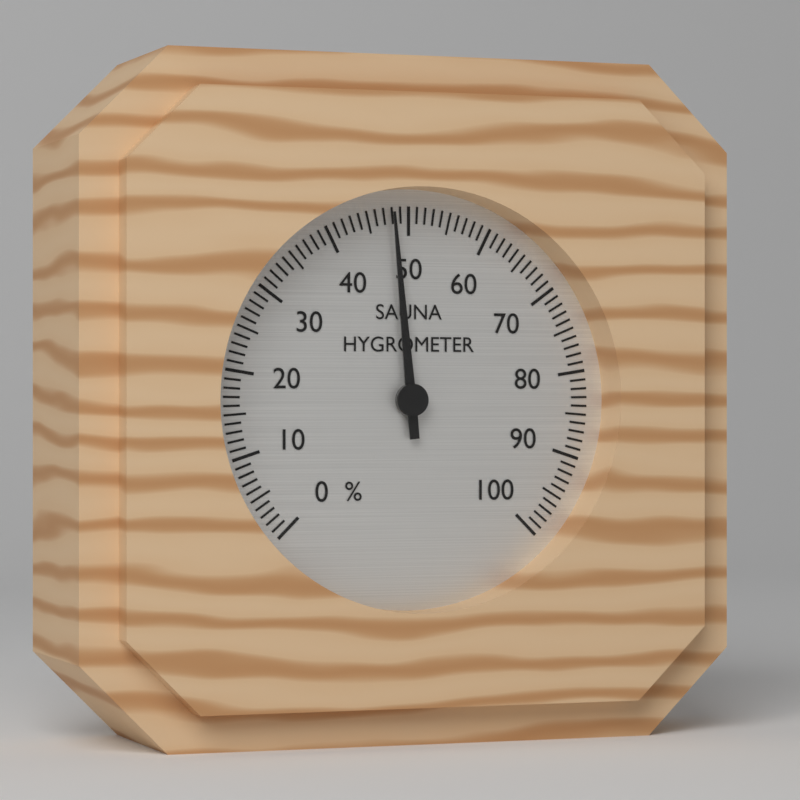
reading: 48 %
